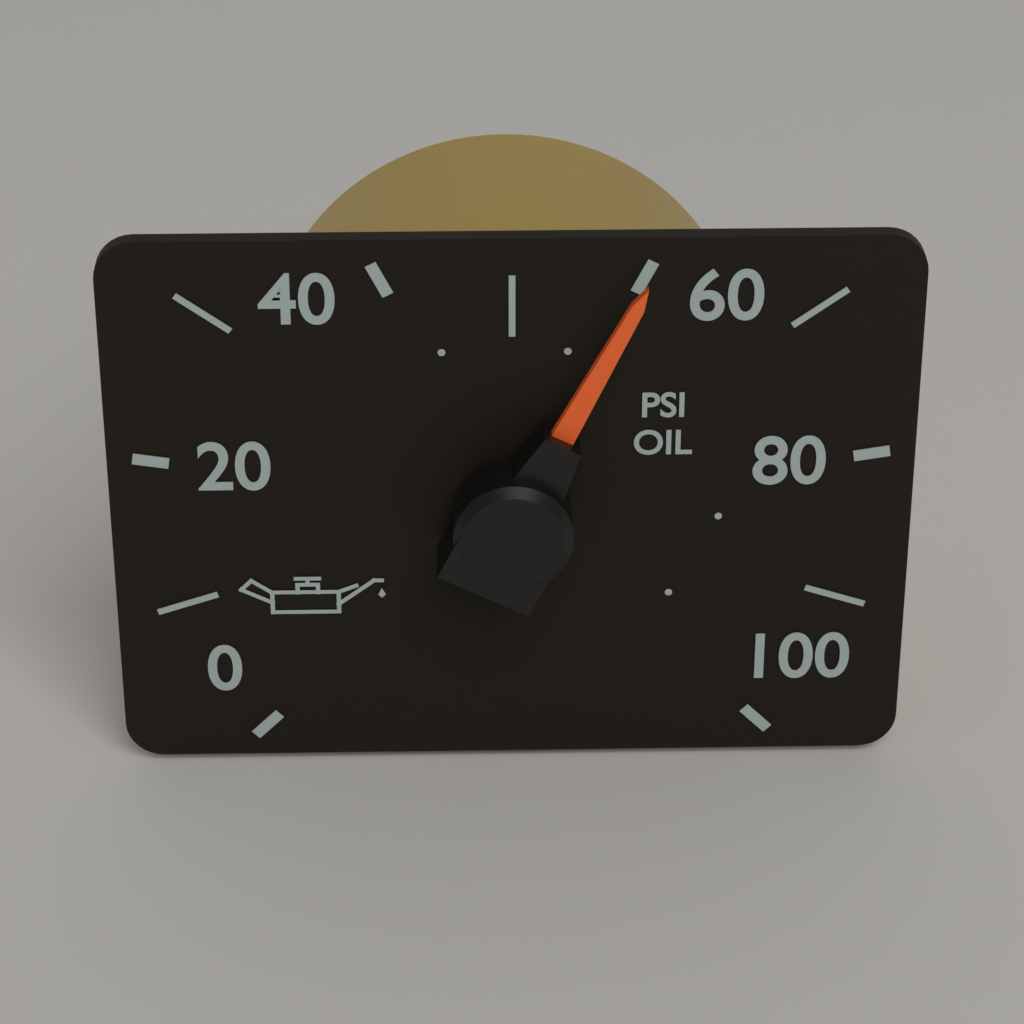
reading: 60 psi
